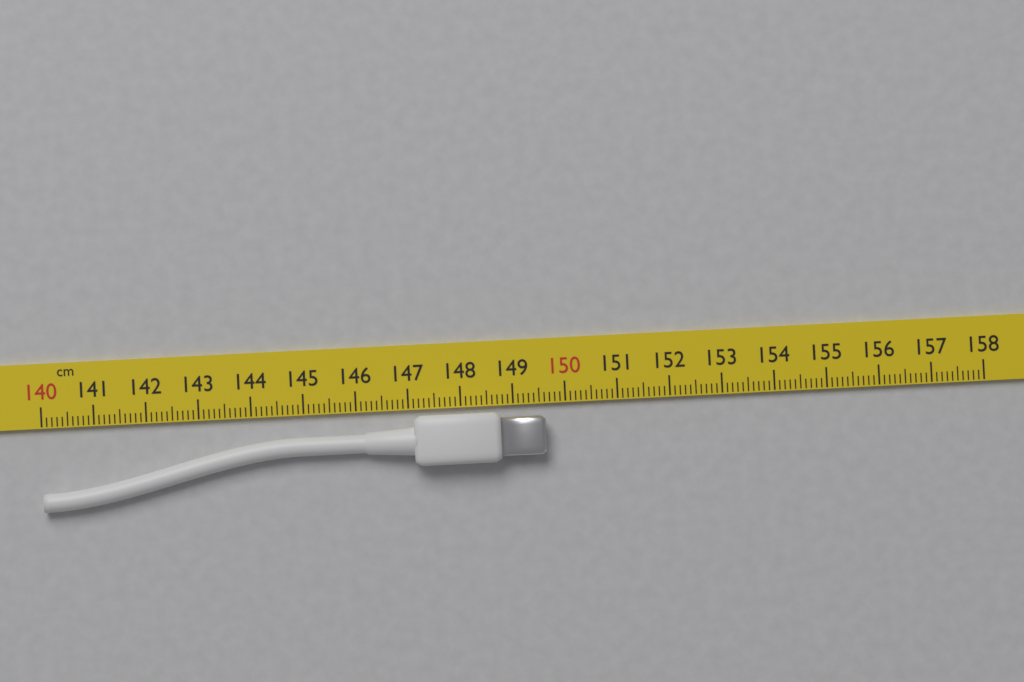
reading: 149.6 cm
